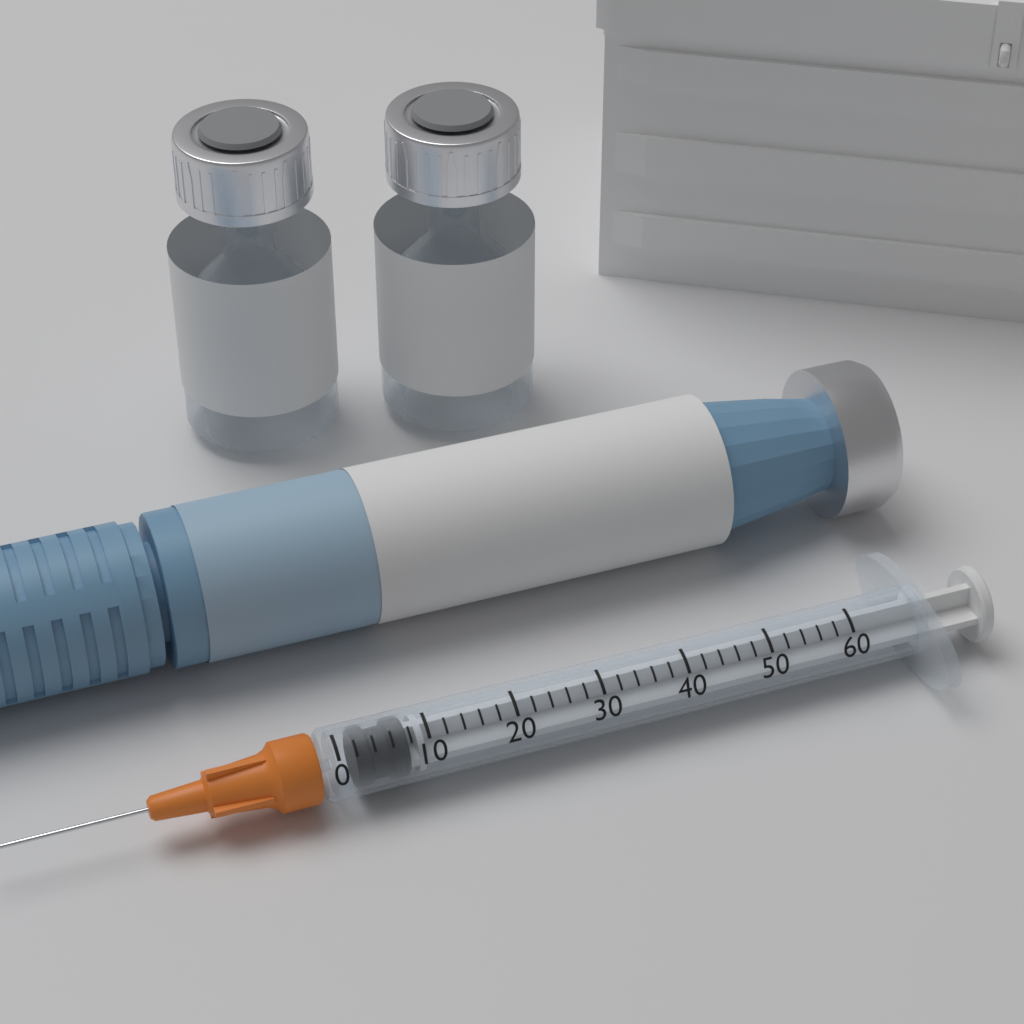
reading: 2 (no unit)
